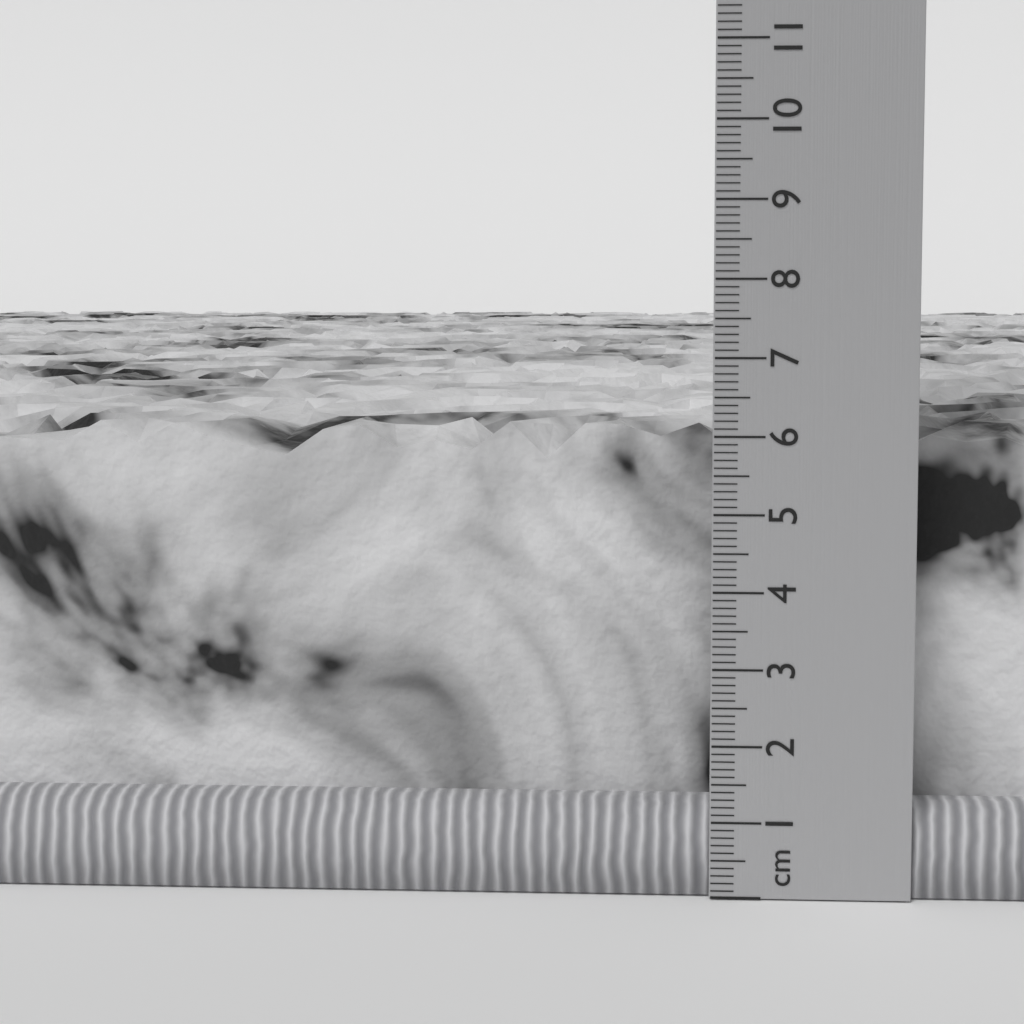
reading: 6.1 cm
